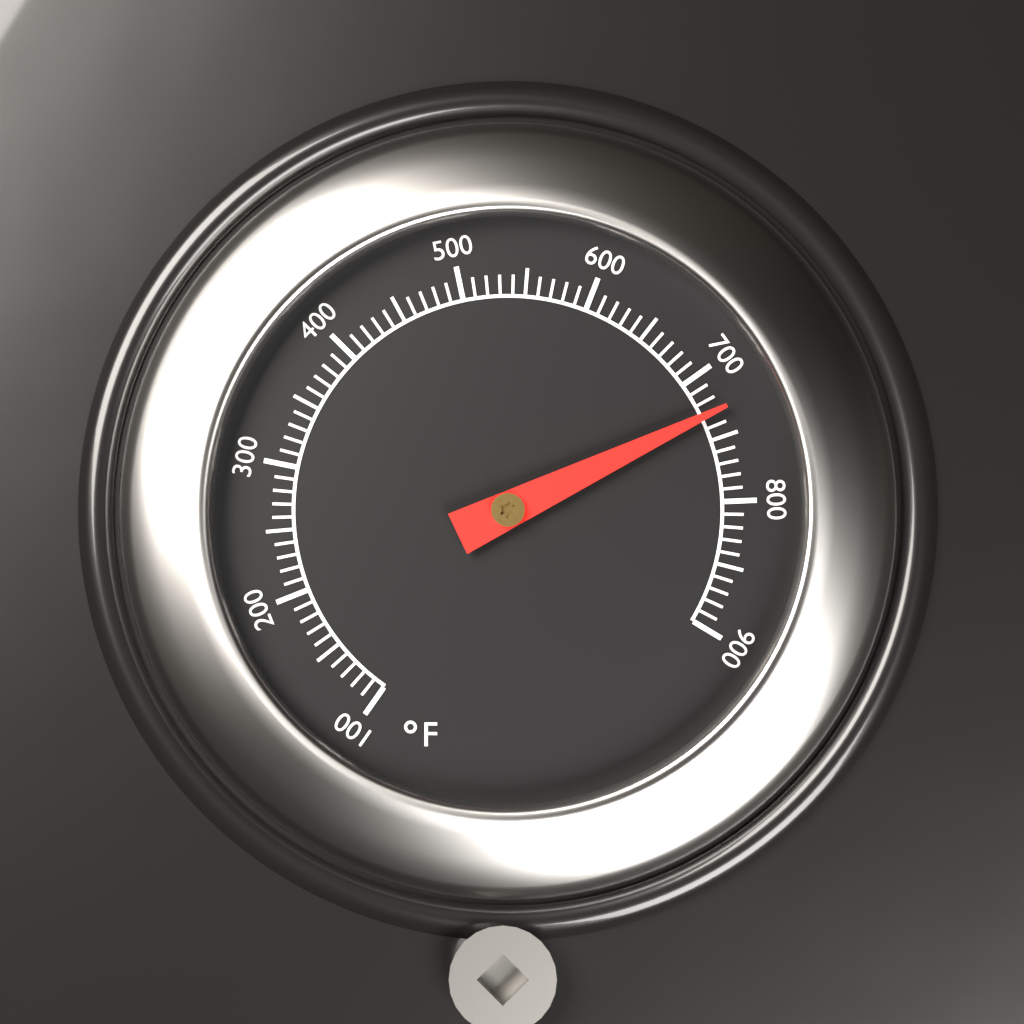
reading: 730 °F
